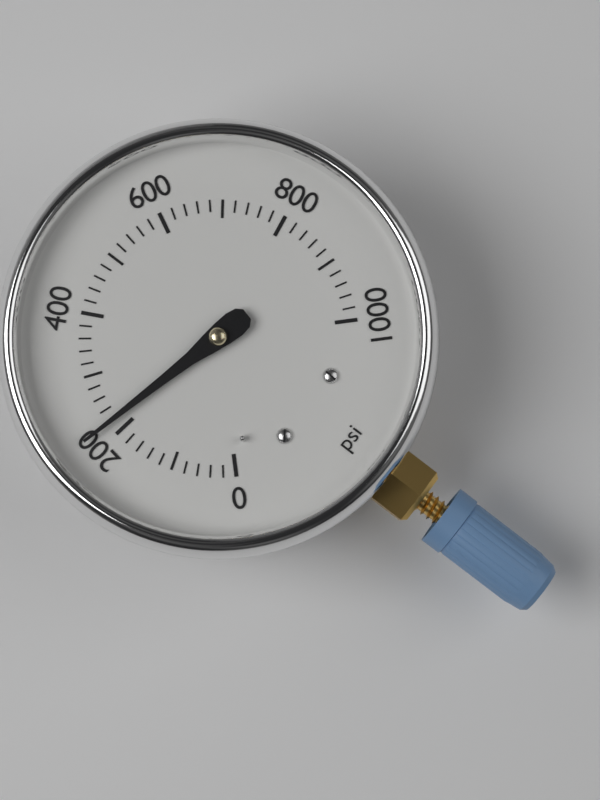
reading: 220 psi
